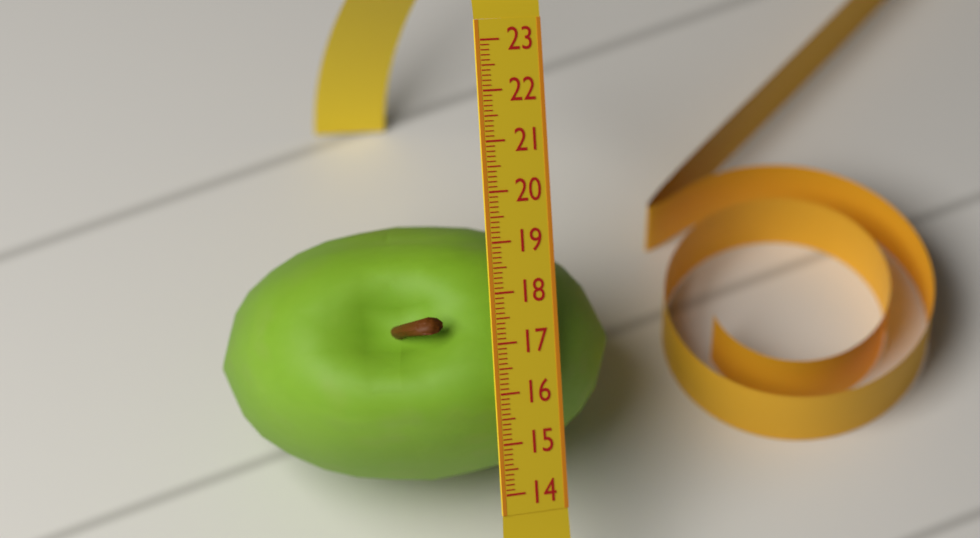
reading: 19.3 (no unit)
